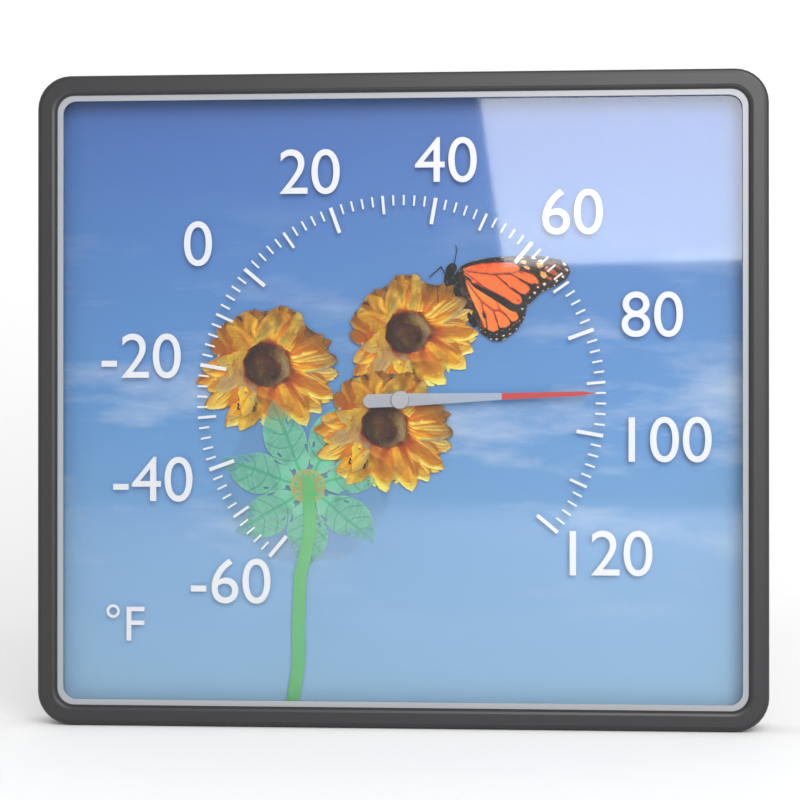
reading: 92 °F
